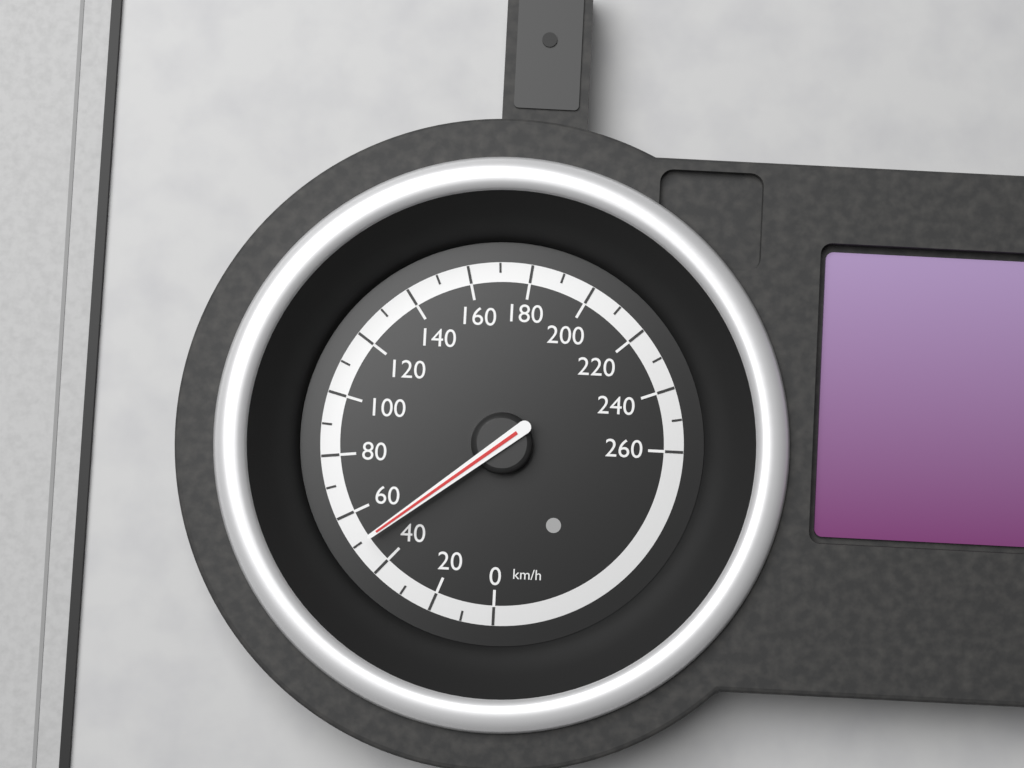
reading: 50 km/h
